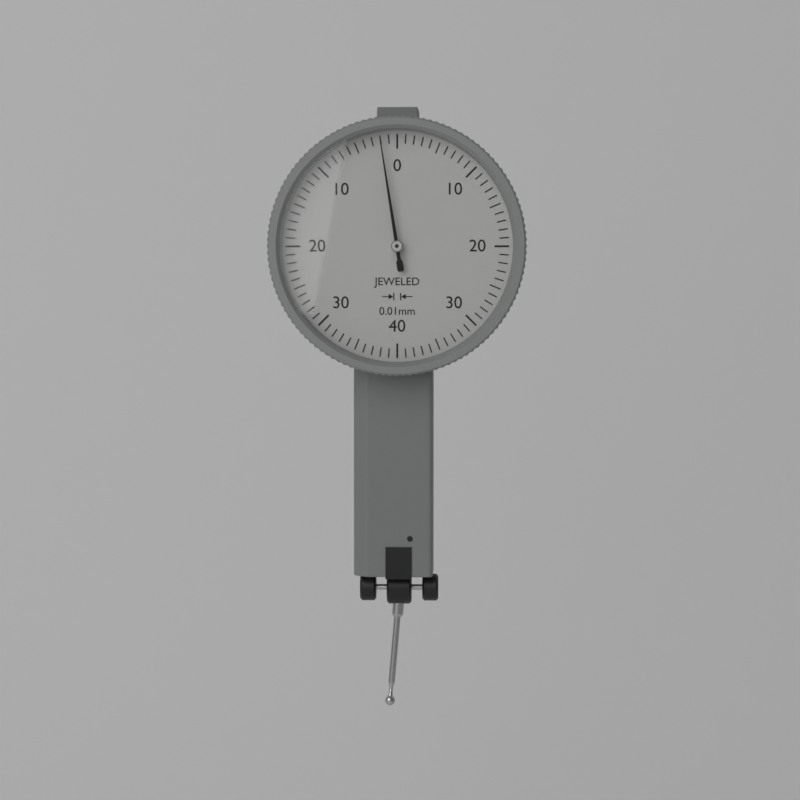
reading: 0.02 mm
